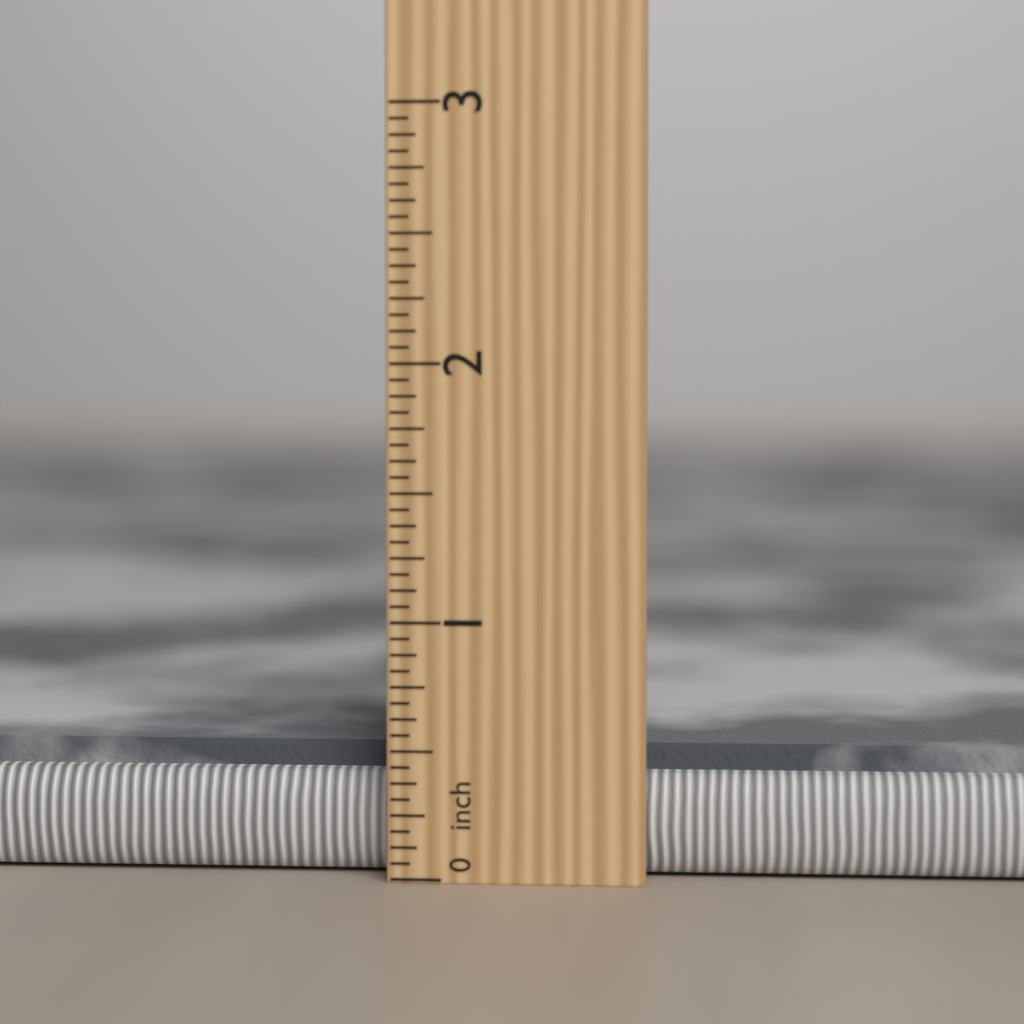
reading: 0.5000 in
